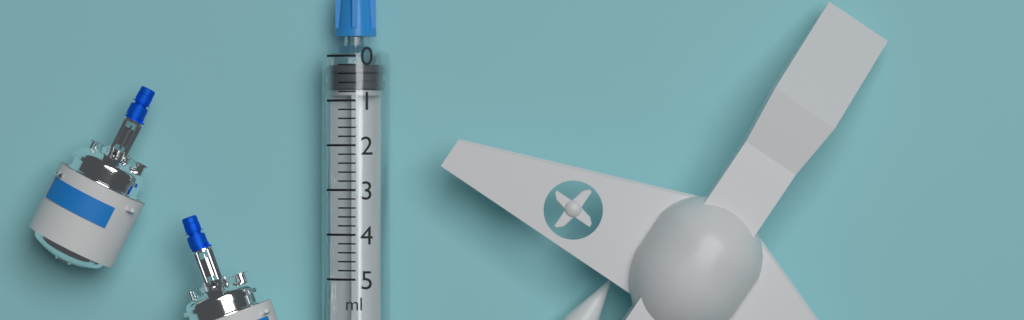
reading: 0.2 ml
